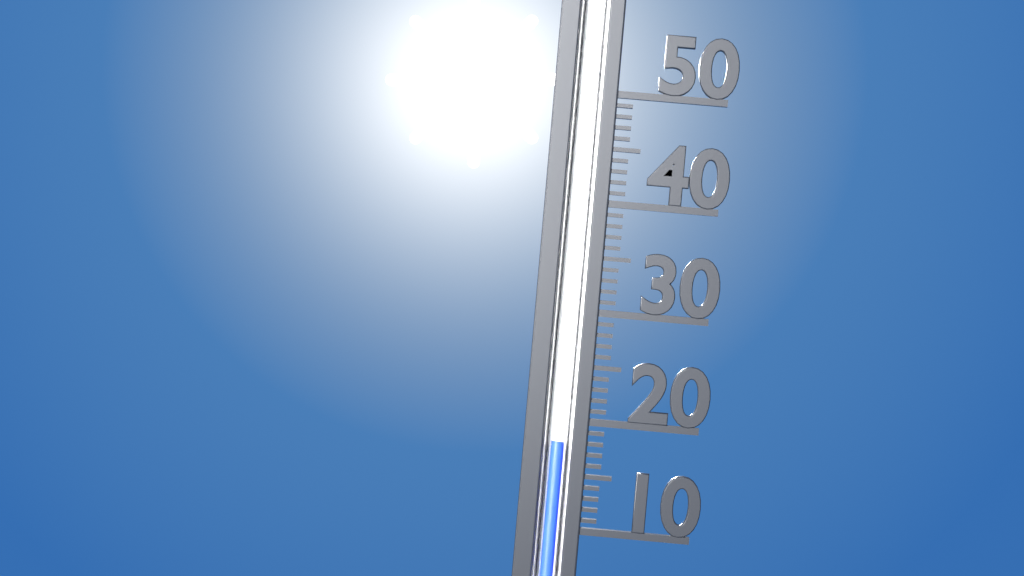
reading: 18 (no unit)
